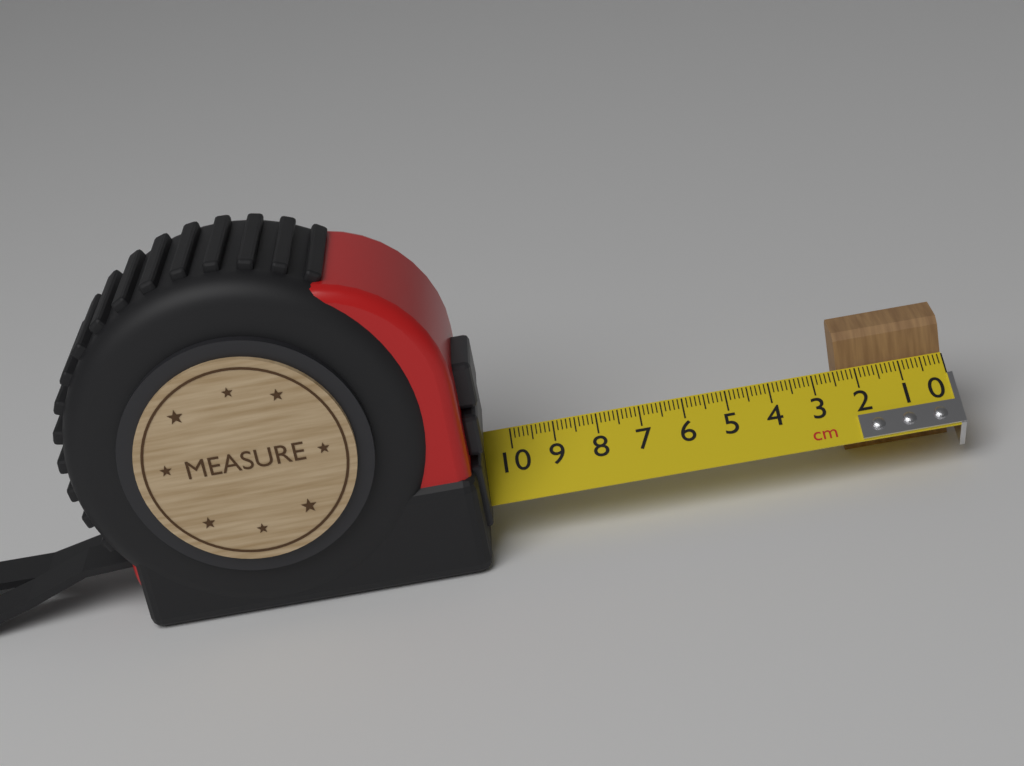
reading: 2.4 cm
